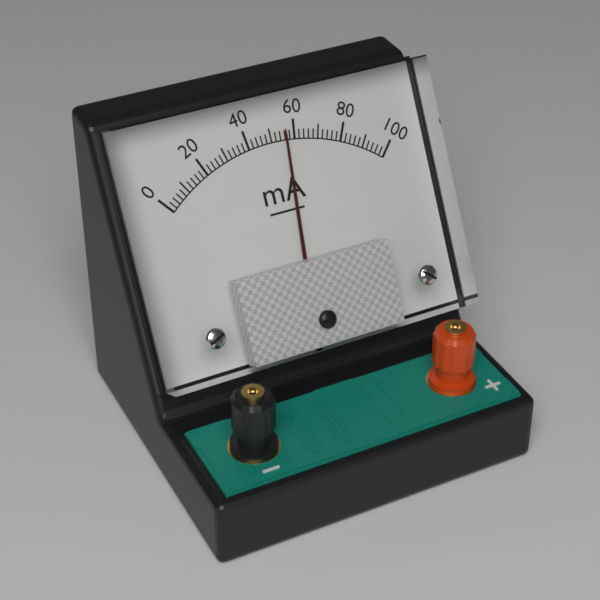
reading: 56 mA
